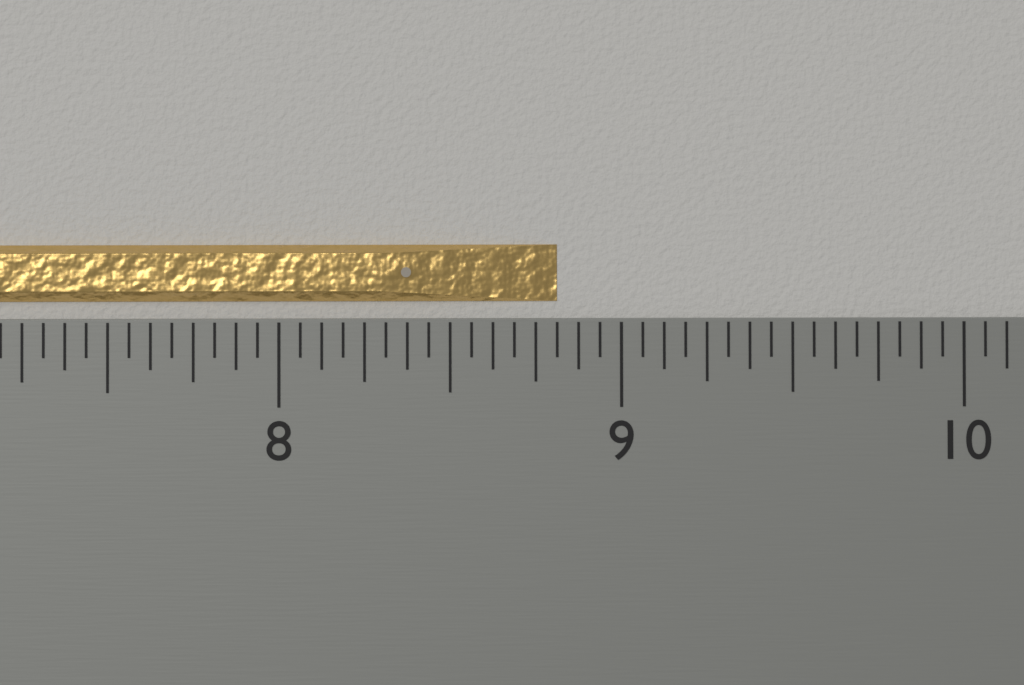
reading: 8.8125 inch
